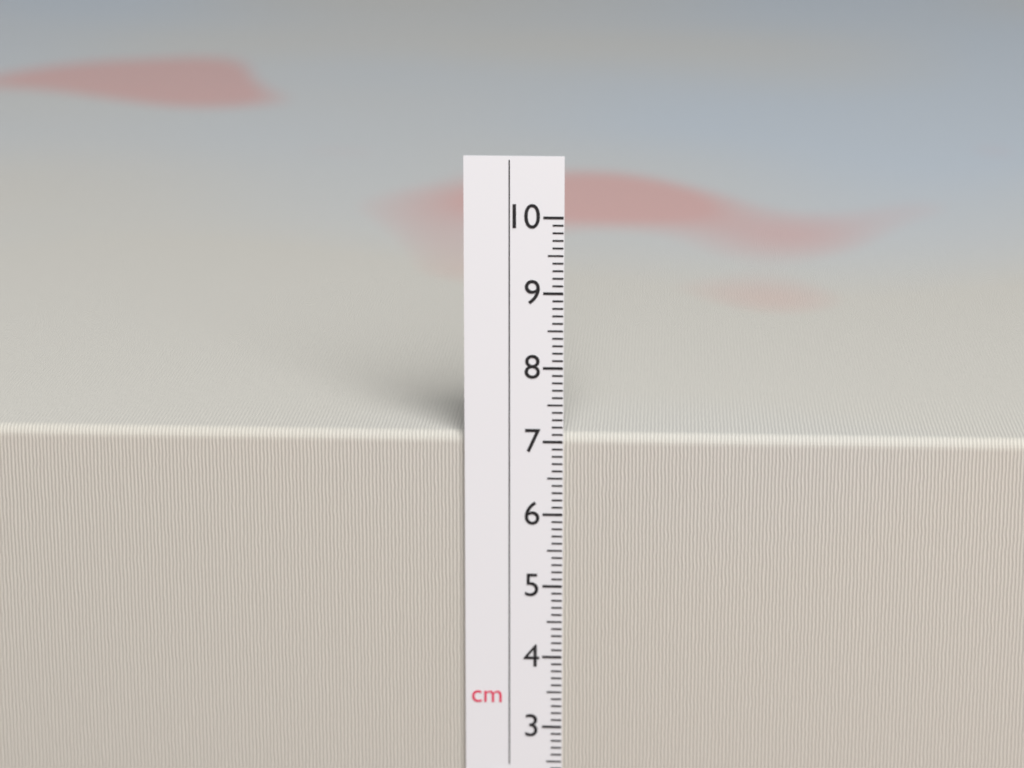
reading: 7.1 cm
